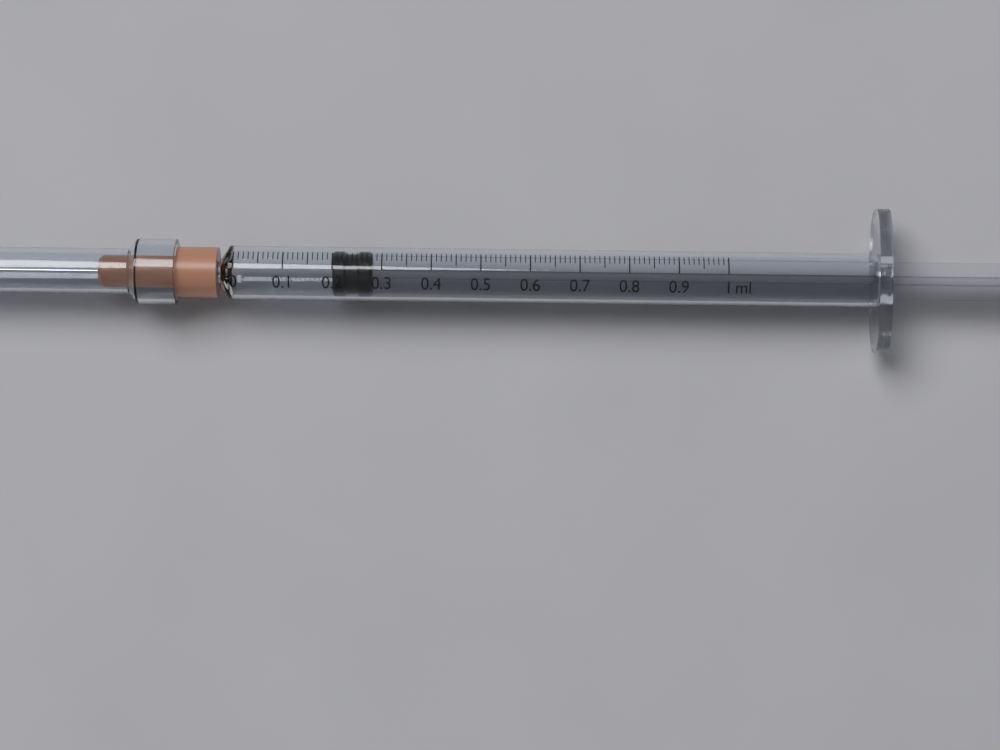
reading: 0.20 ml
